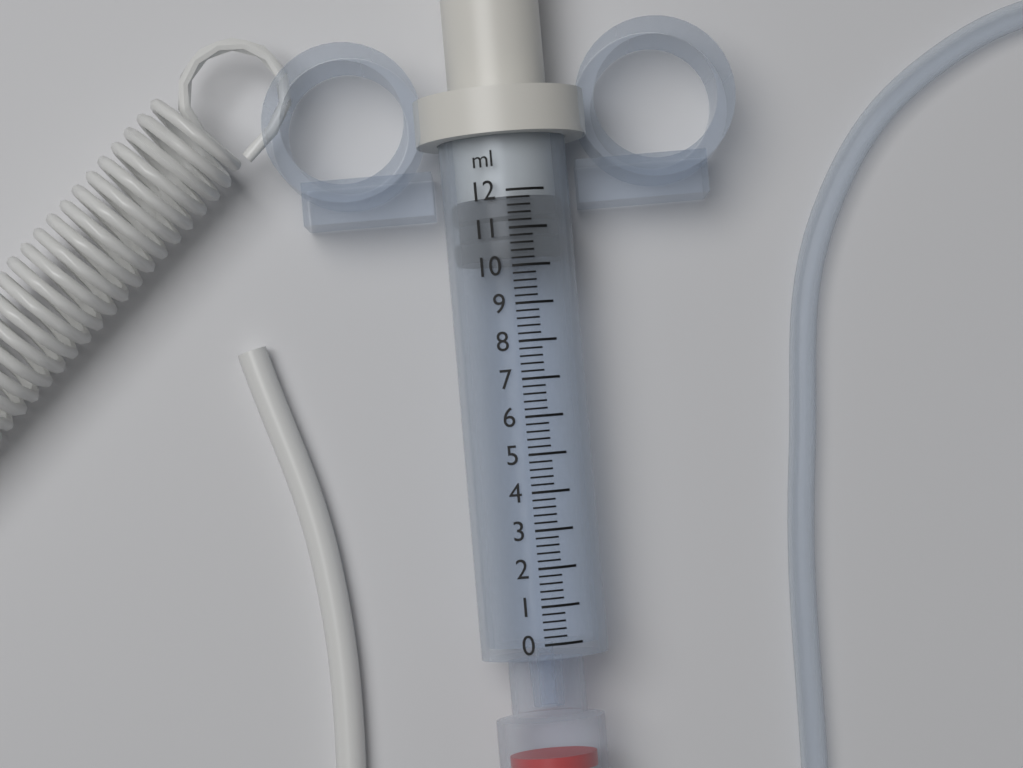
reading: 10.2 ml
